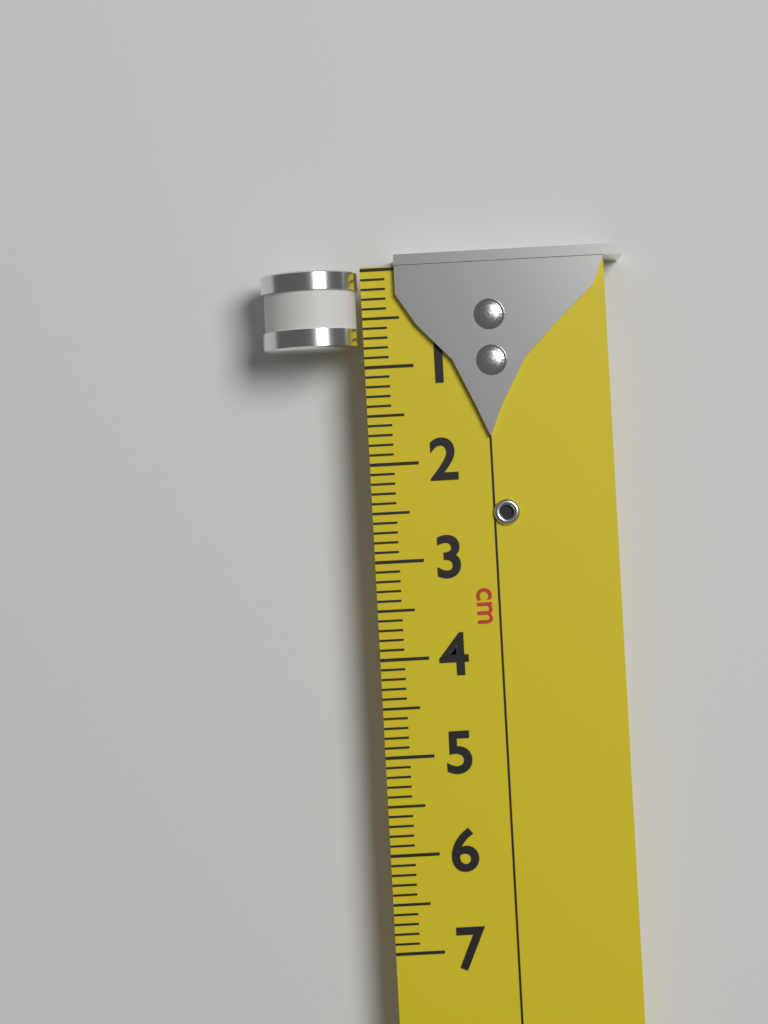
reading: 0.8 cm
